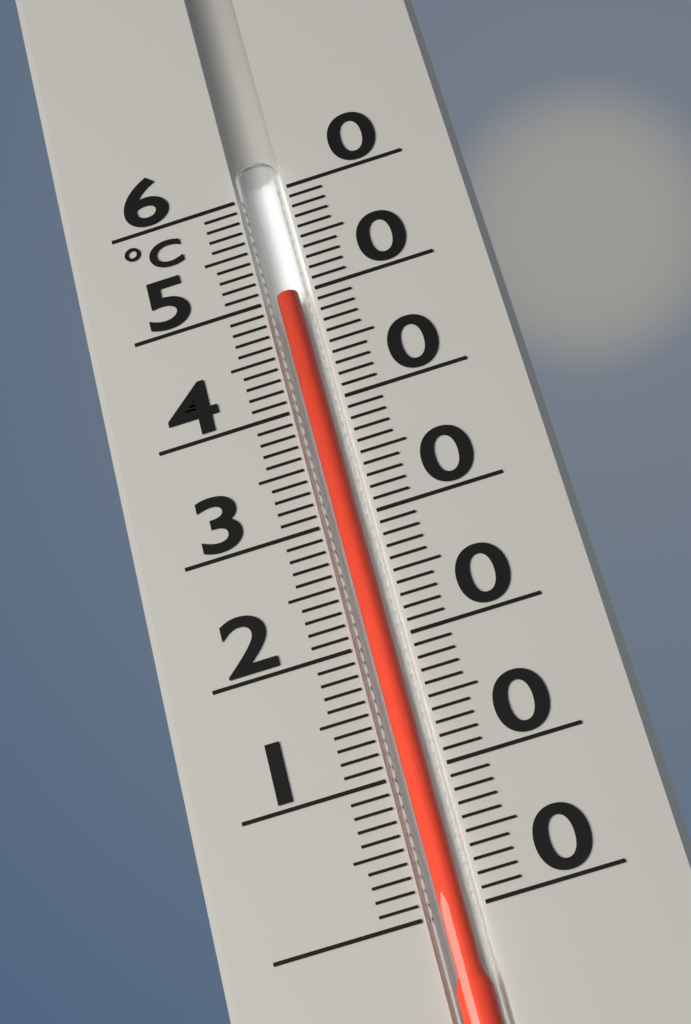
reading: 50 °C
